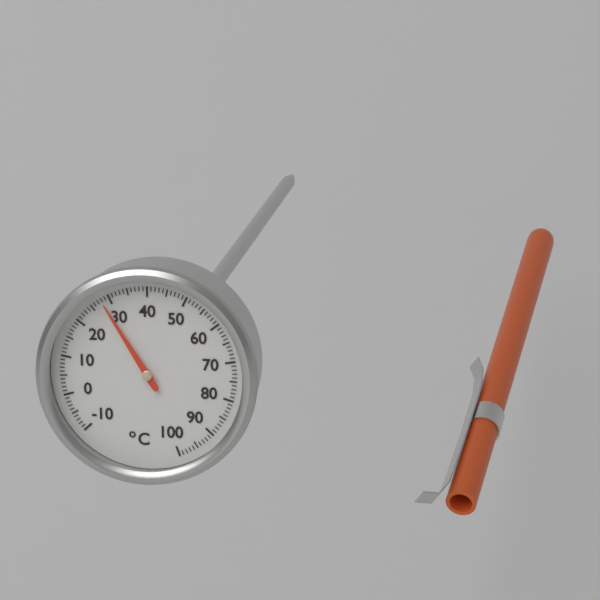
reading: 28 °C
